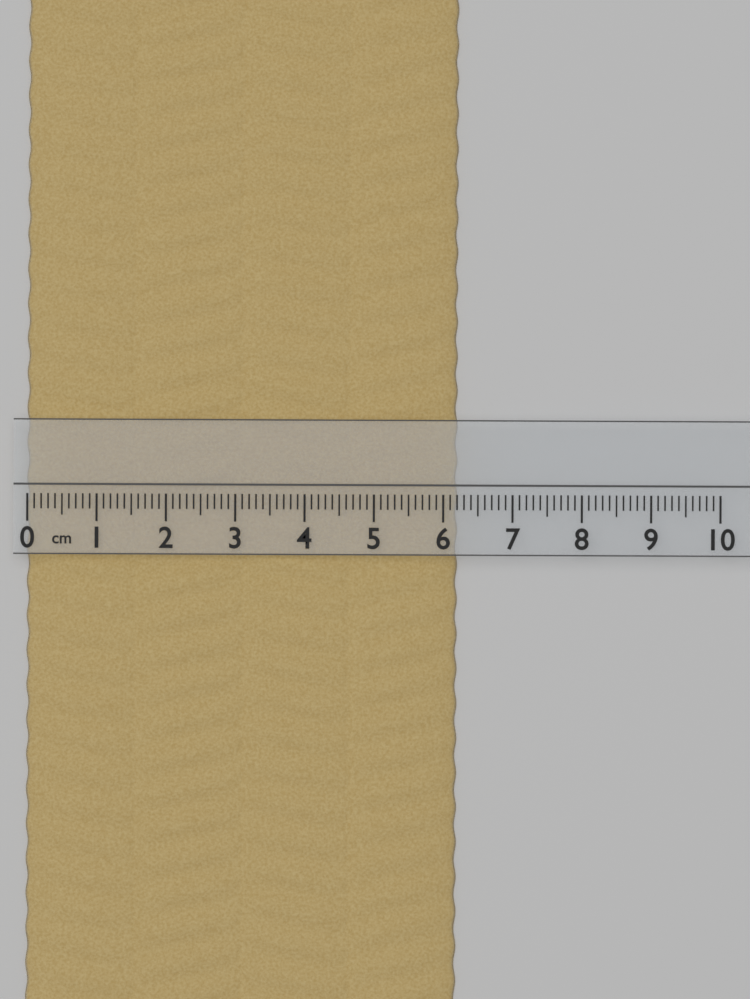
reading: 6.2 cm
